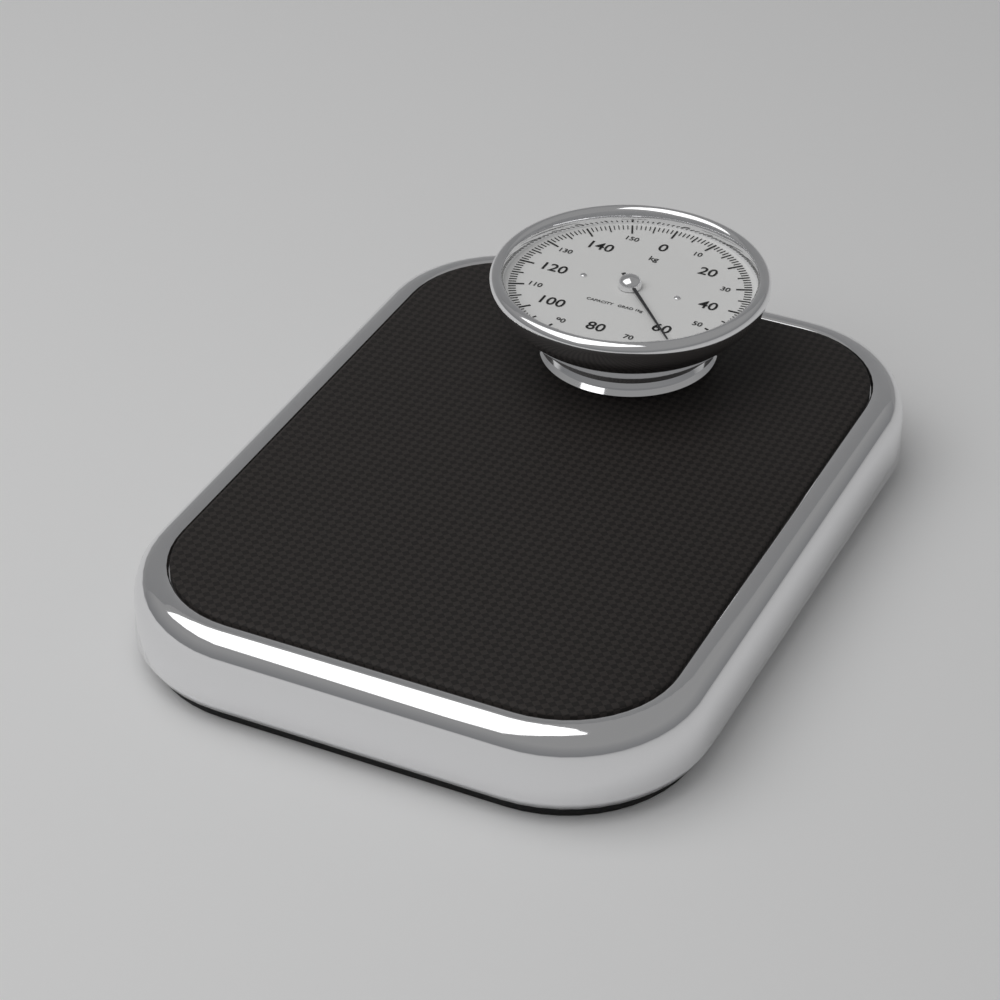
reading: 61 kg
